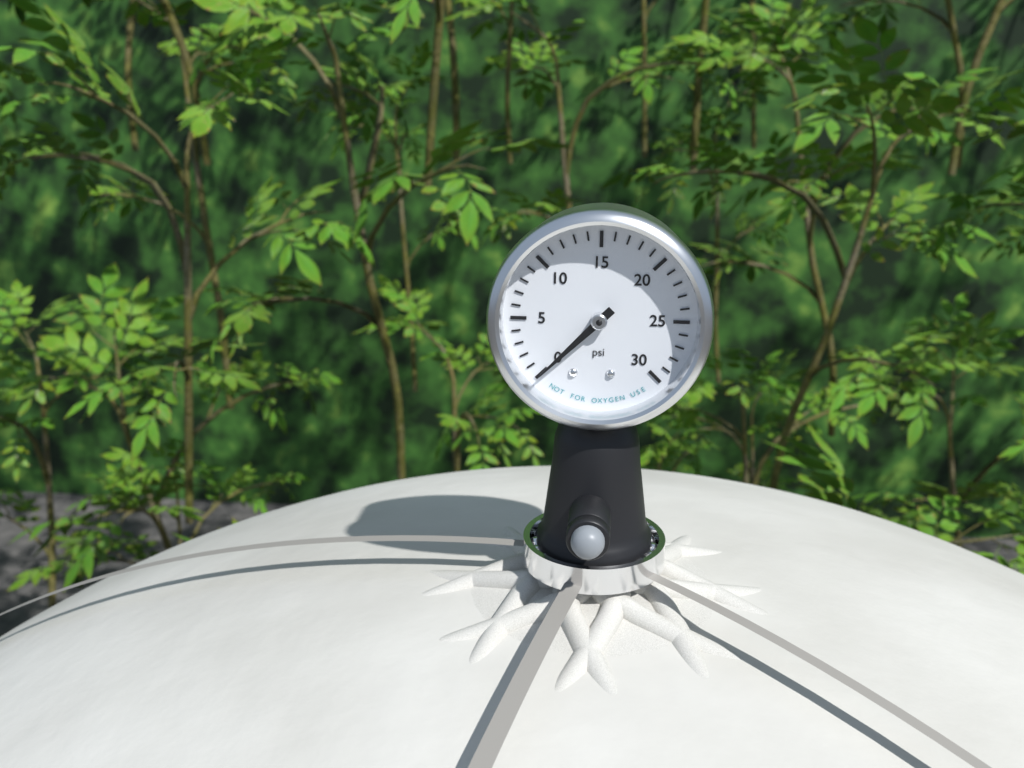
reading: 0 psi
